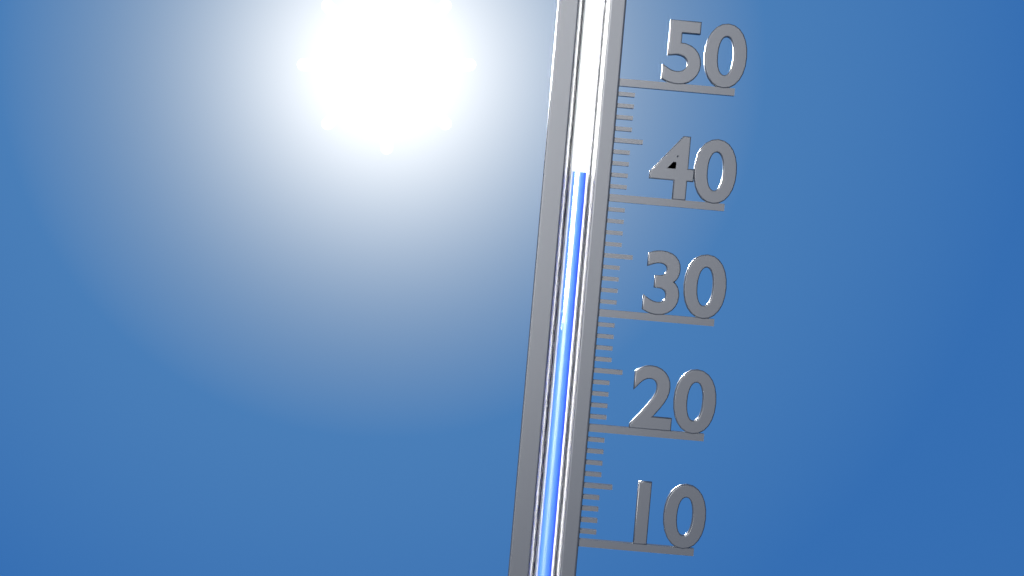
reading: 42 (no unit)
